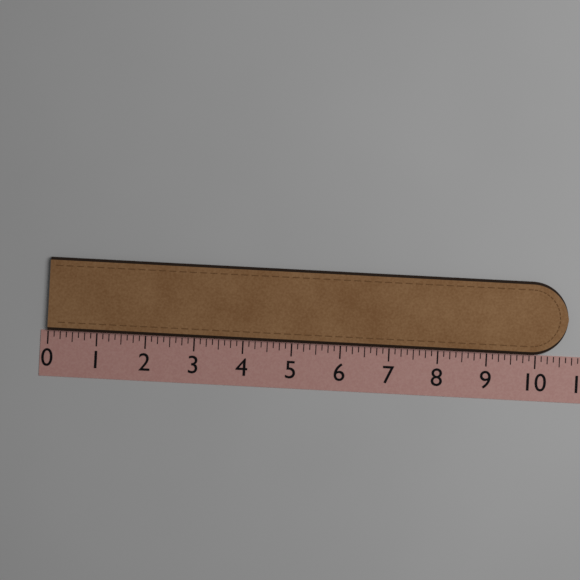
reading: 10.625 (no unit)
